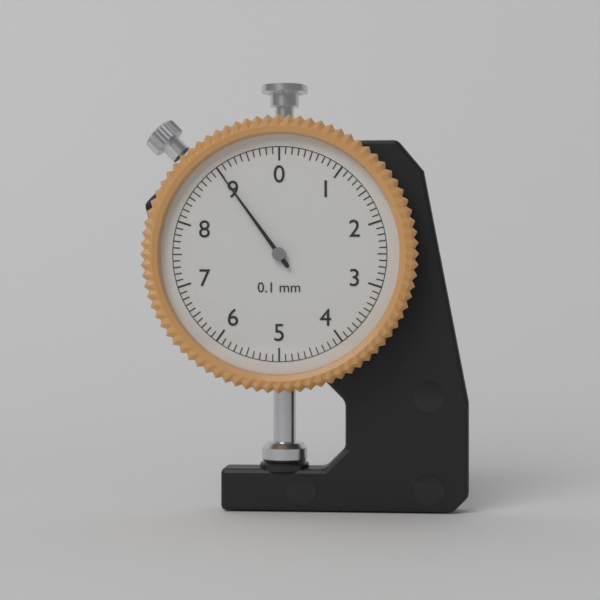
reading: 9.0 mm
